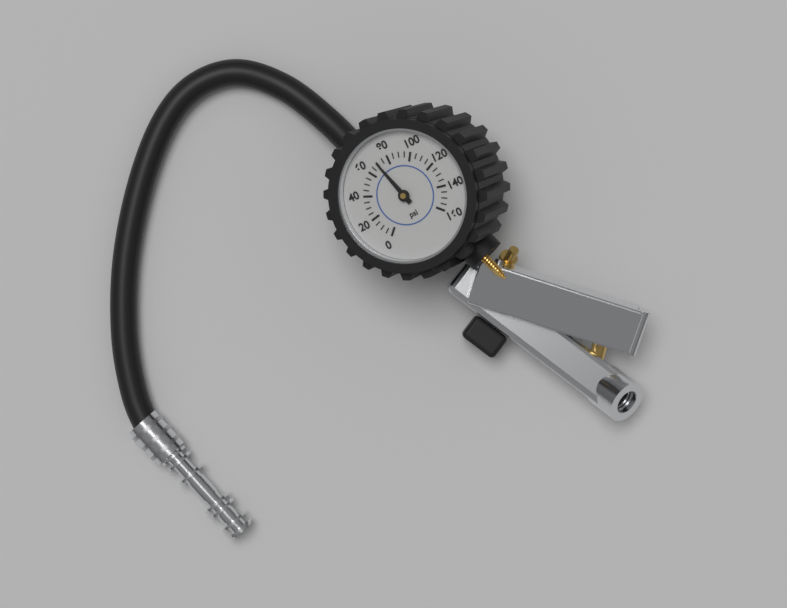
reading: 70 psi
